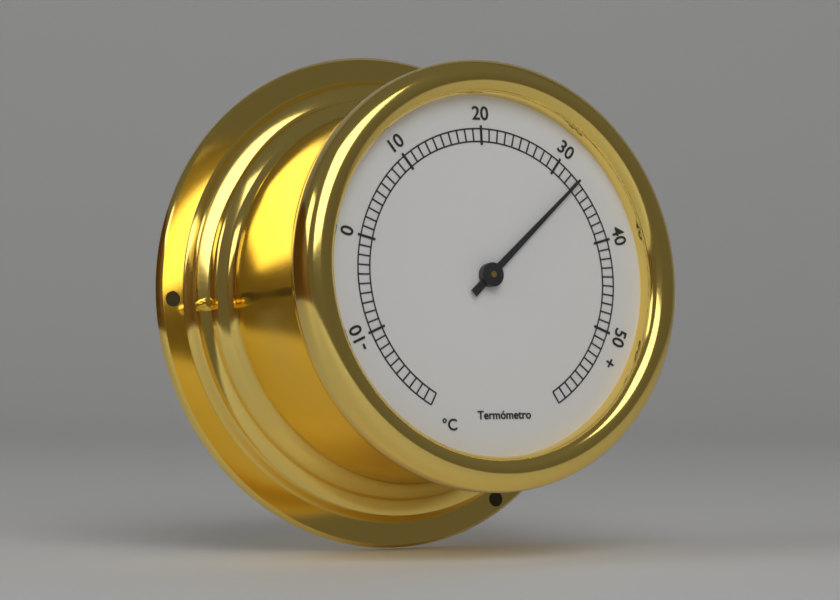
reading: 33 °C
